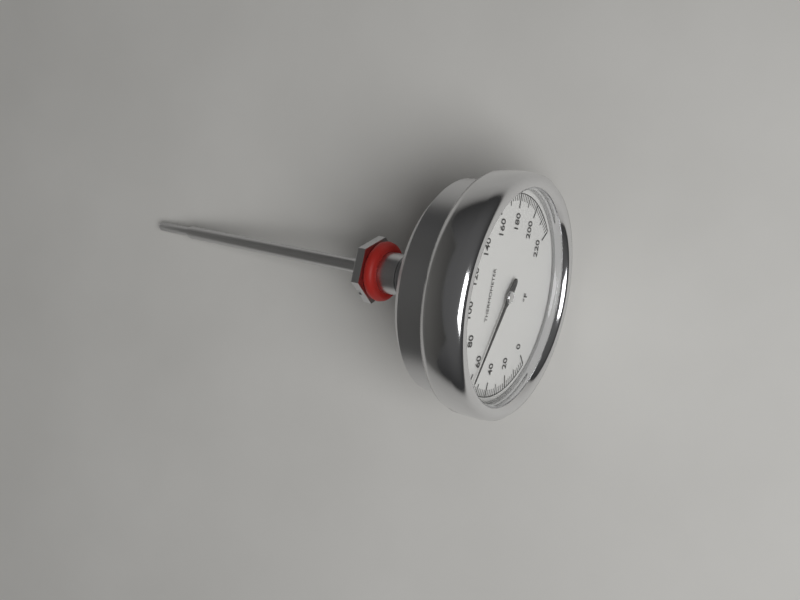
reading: 58 °F
